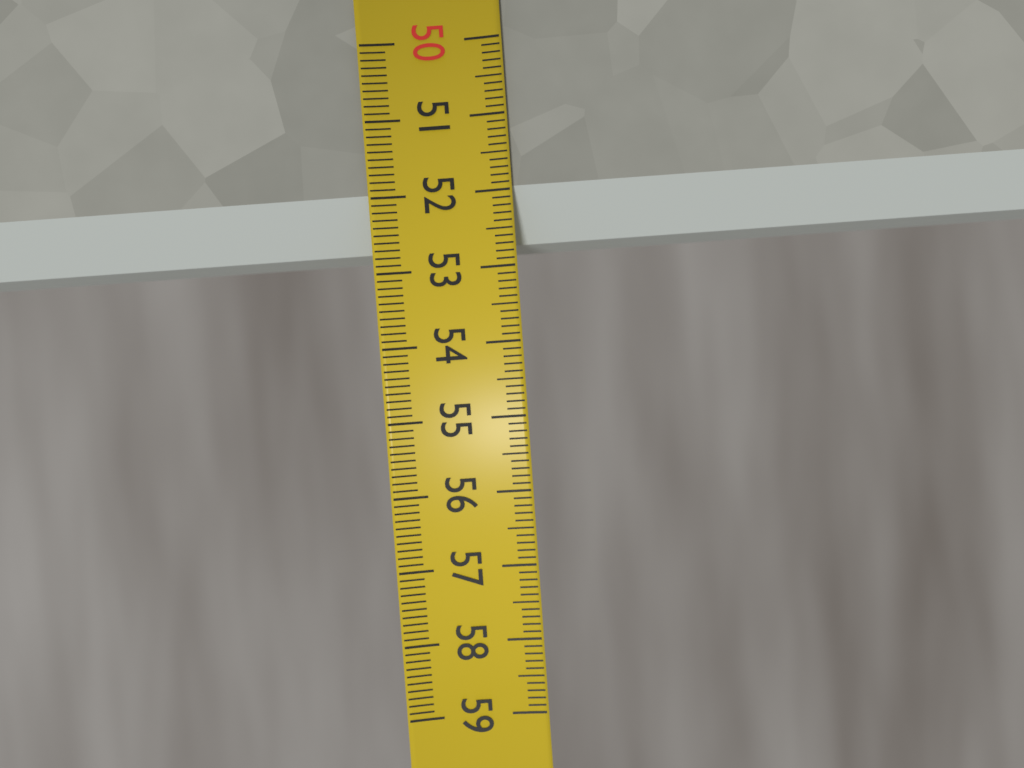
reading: 52.7 (no unit)
